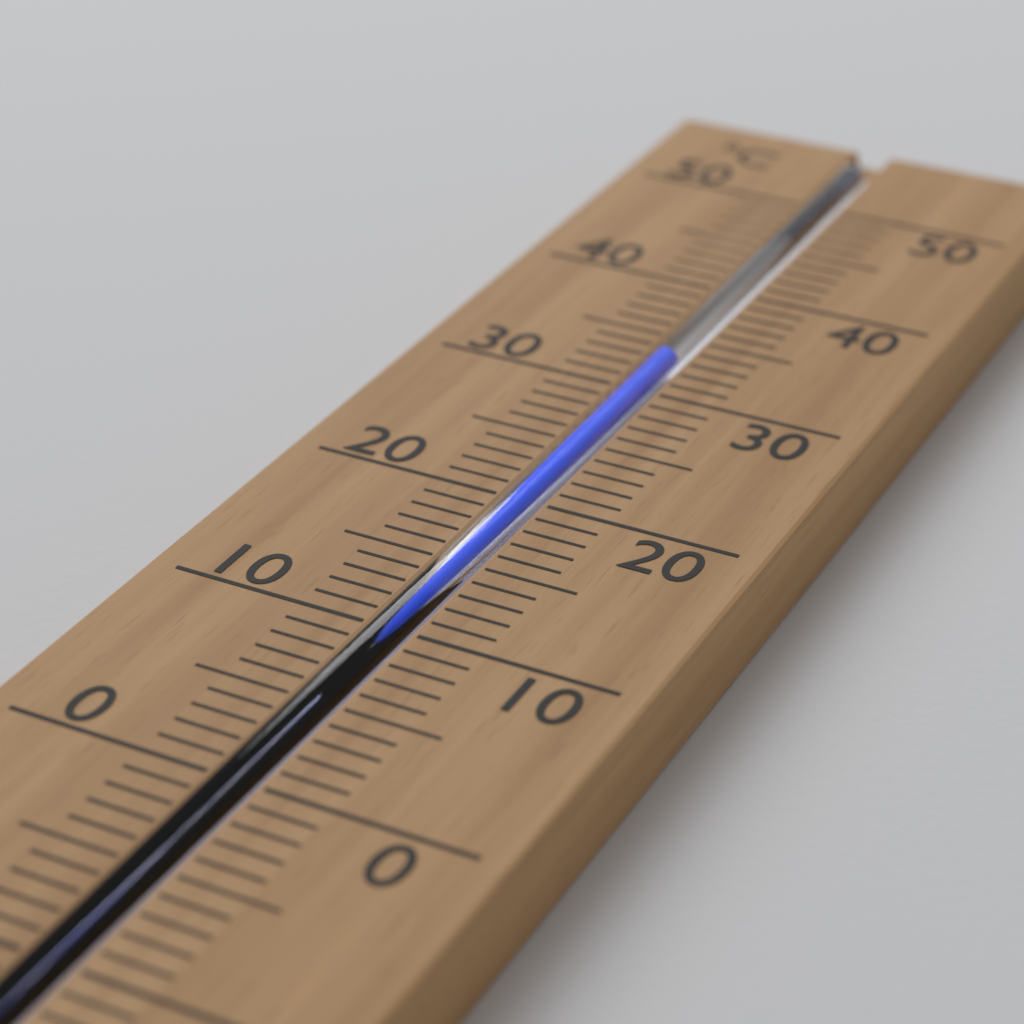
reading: 33 °C
